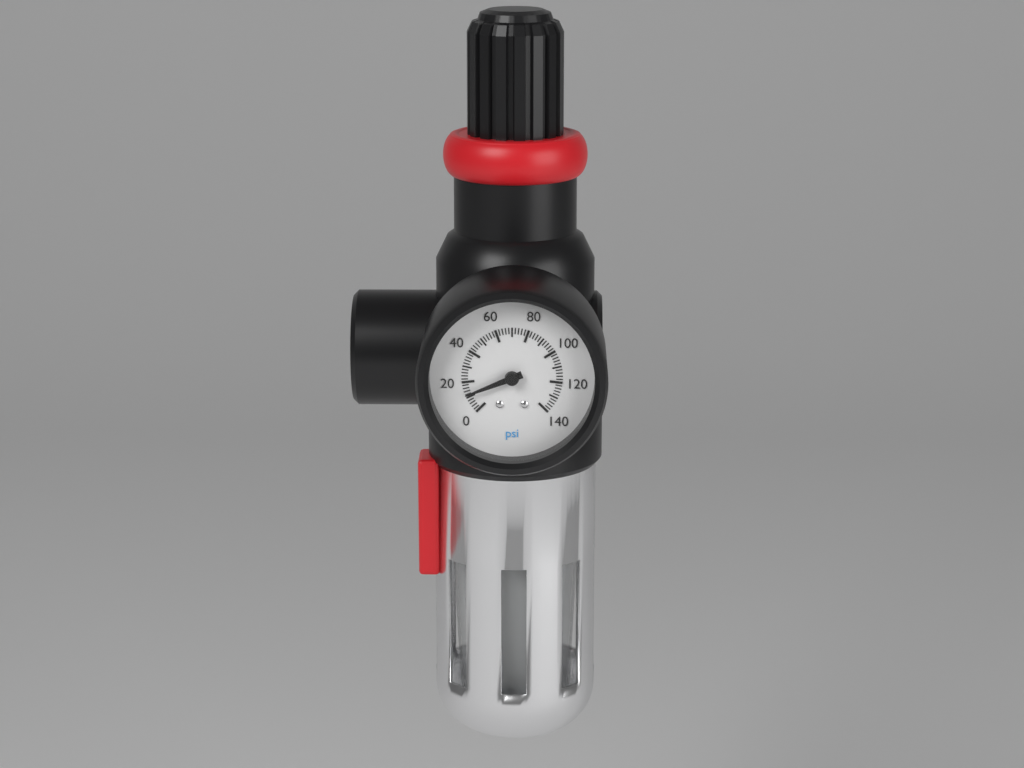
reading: 12 psi
